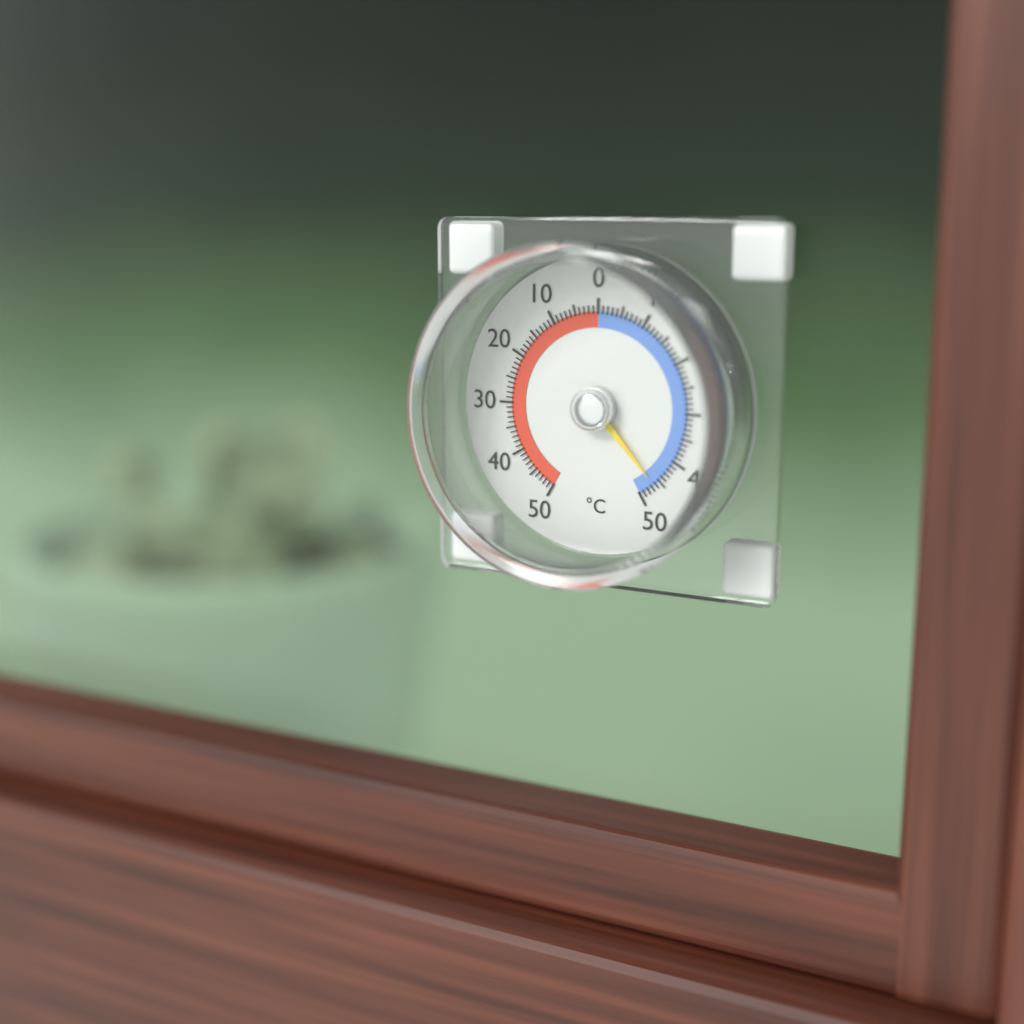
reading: -46 °C
